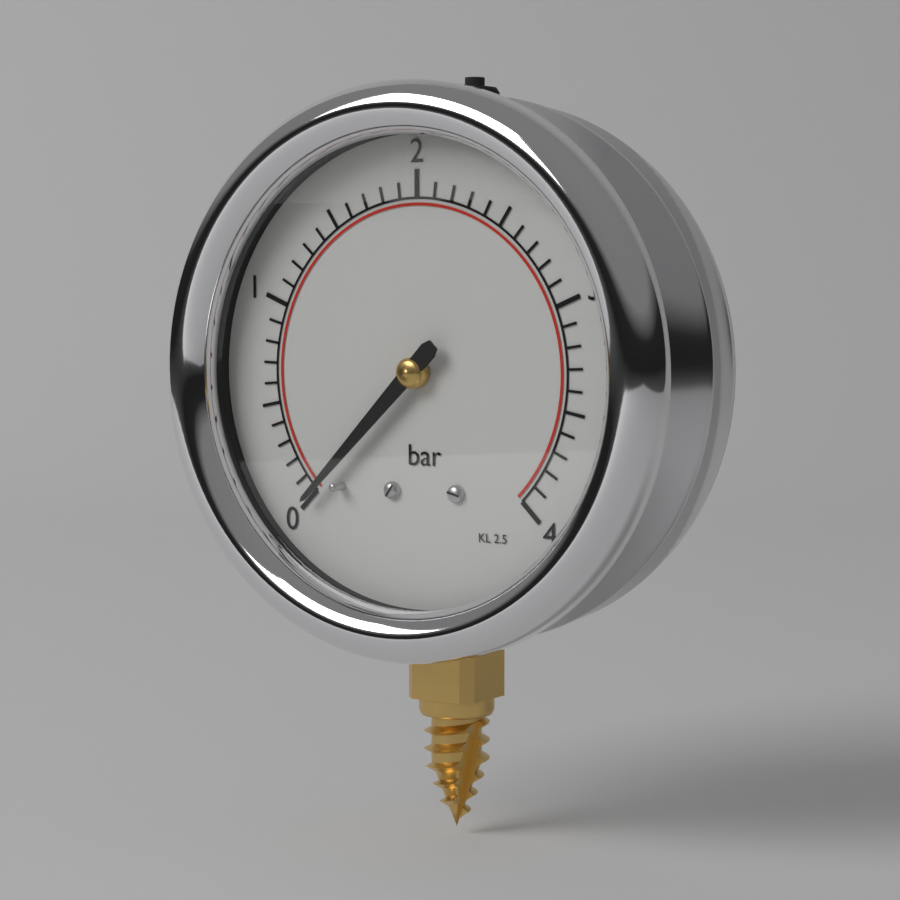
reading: 0.0 bar
